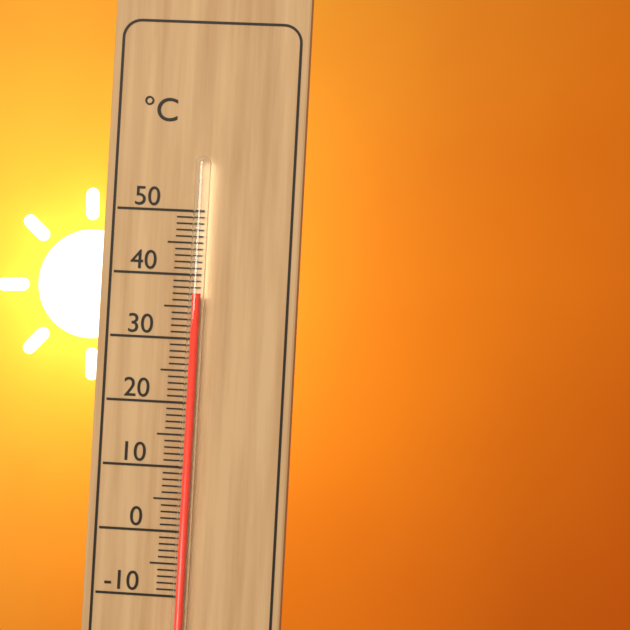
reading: 37 °C
